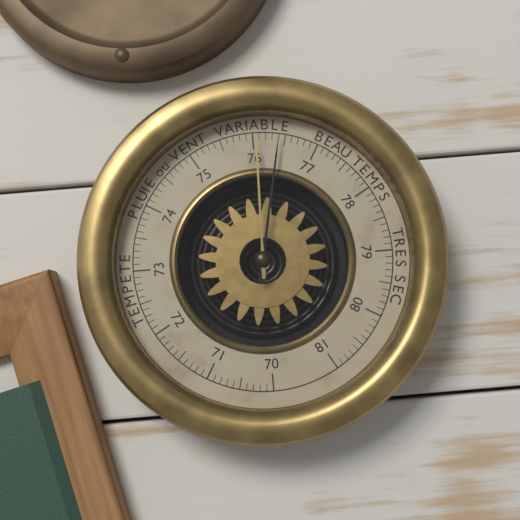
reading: 76.4 (no unit)
